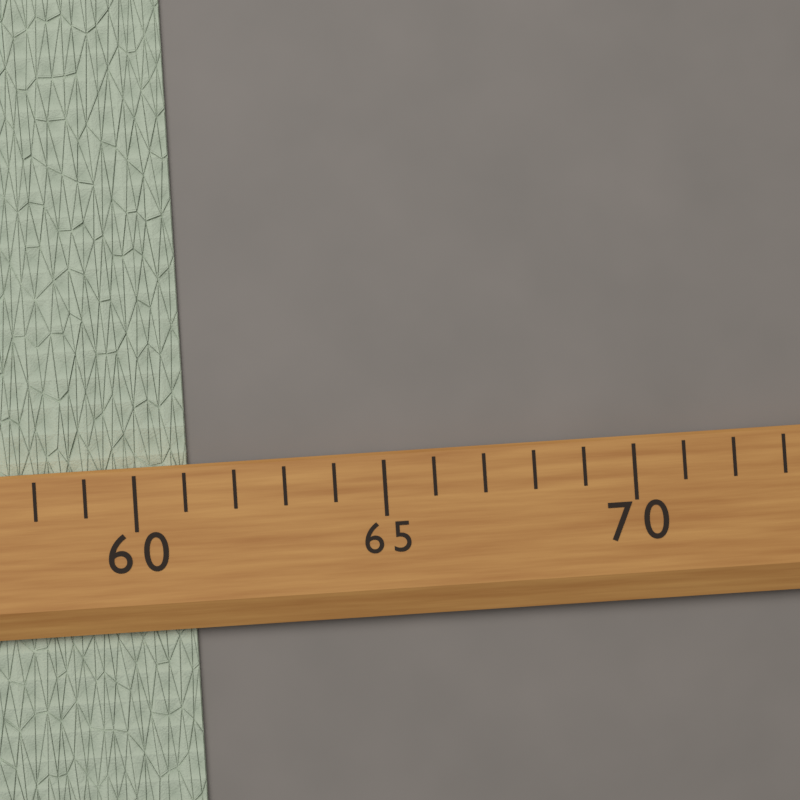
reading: 61 (no unit)
